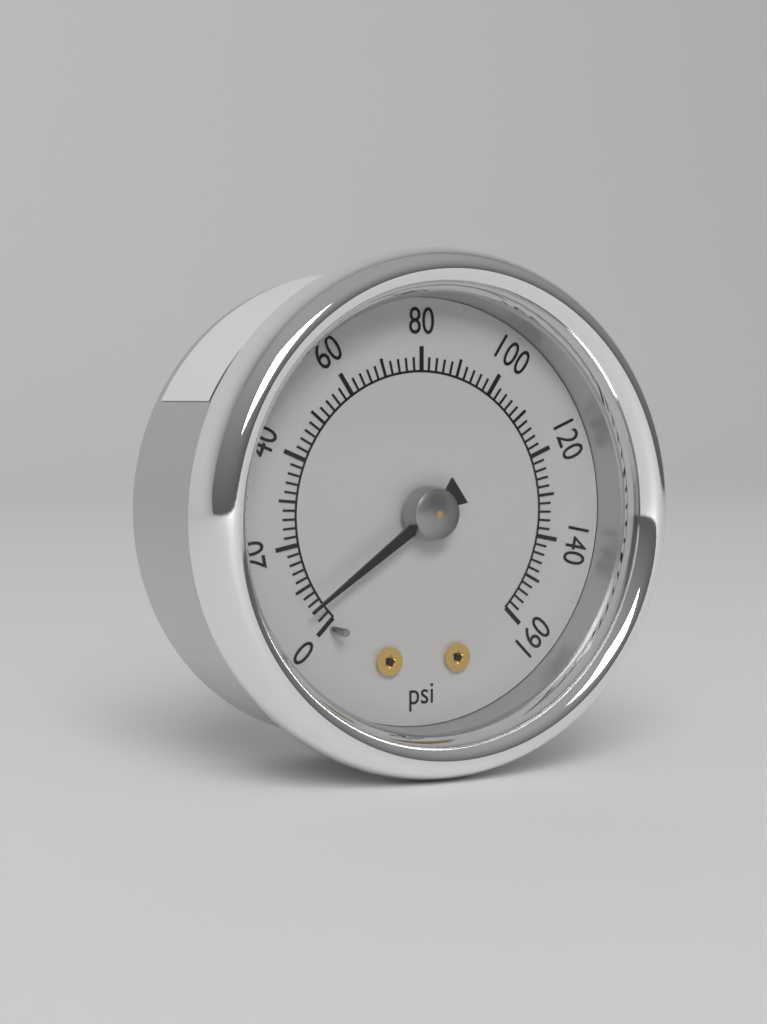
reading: 6 psi
